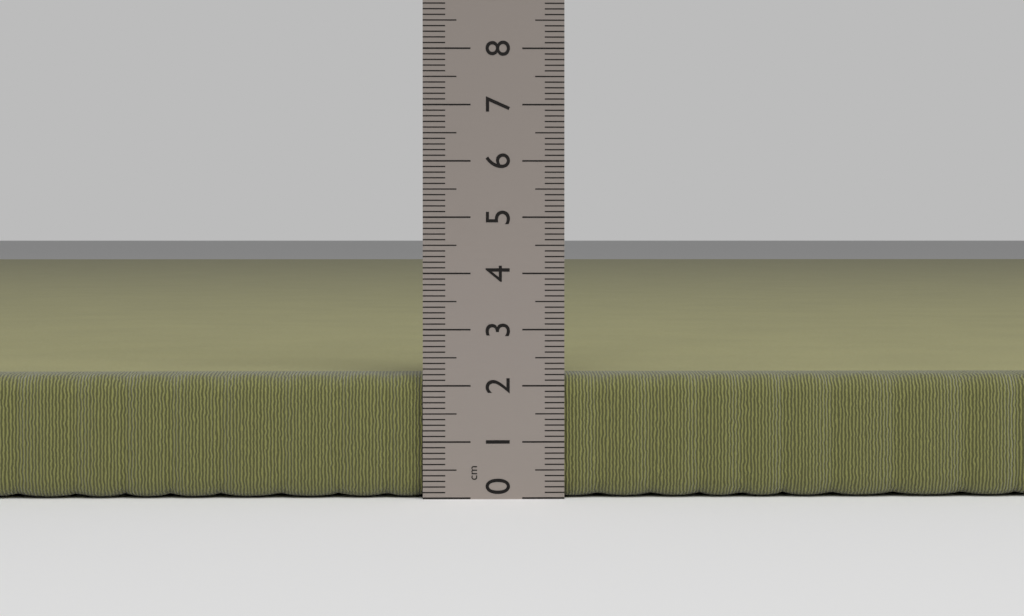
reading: 2.2 cm
